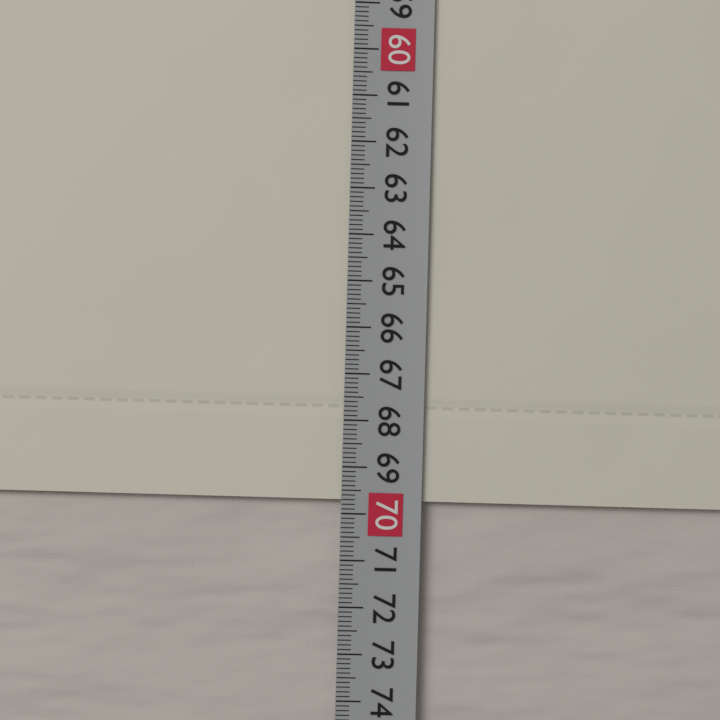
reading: 69.7 cm
